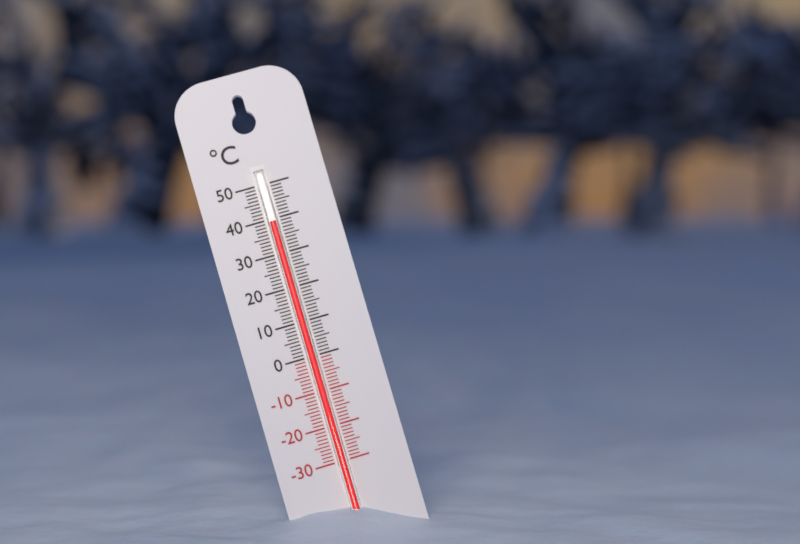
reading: 39 °C
